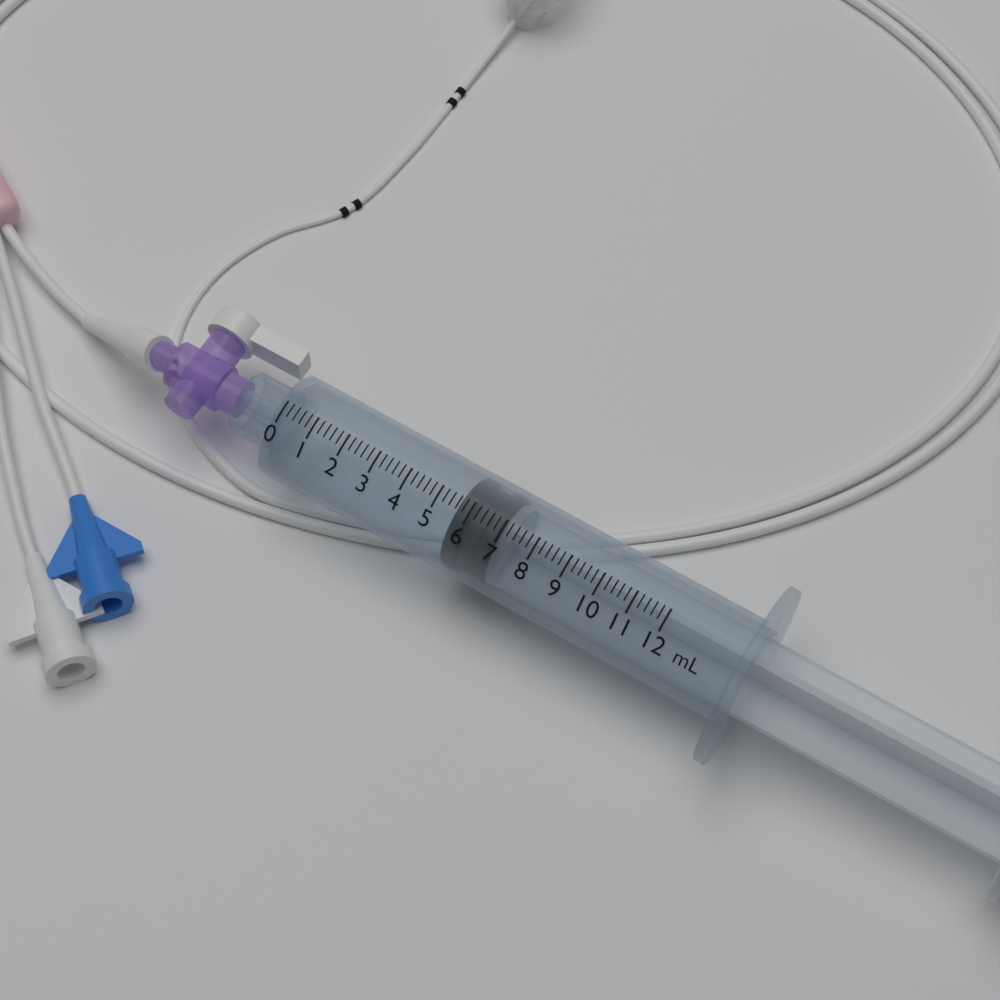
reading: 5.6 mL
